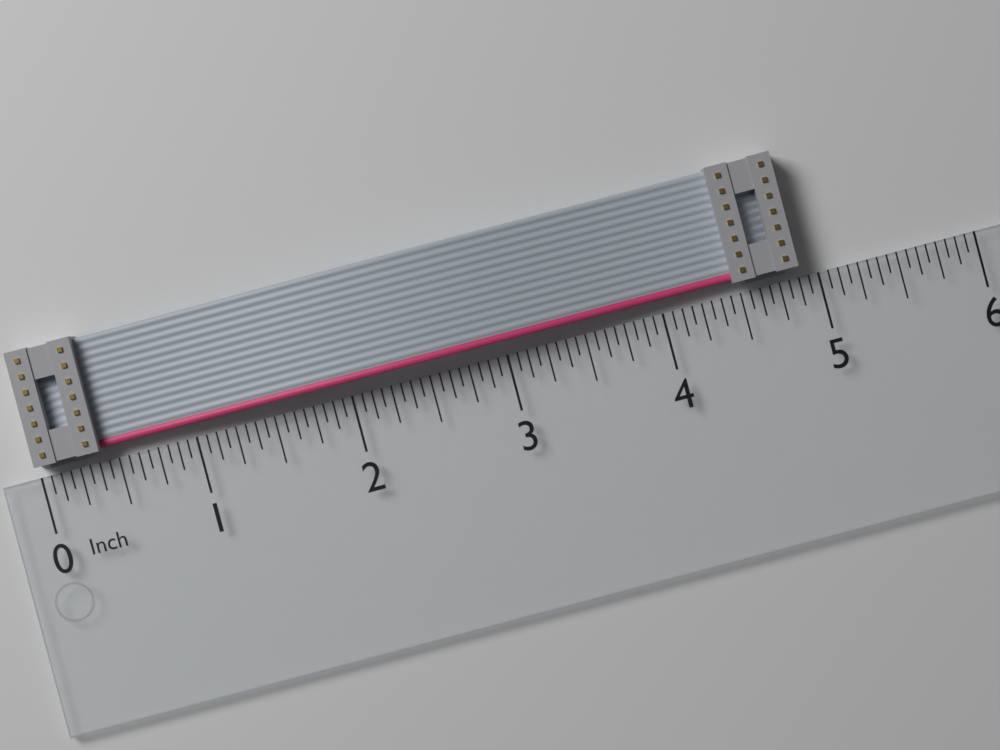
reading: 4.8750 in
